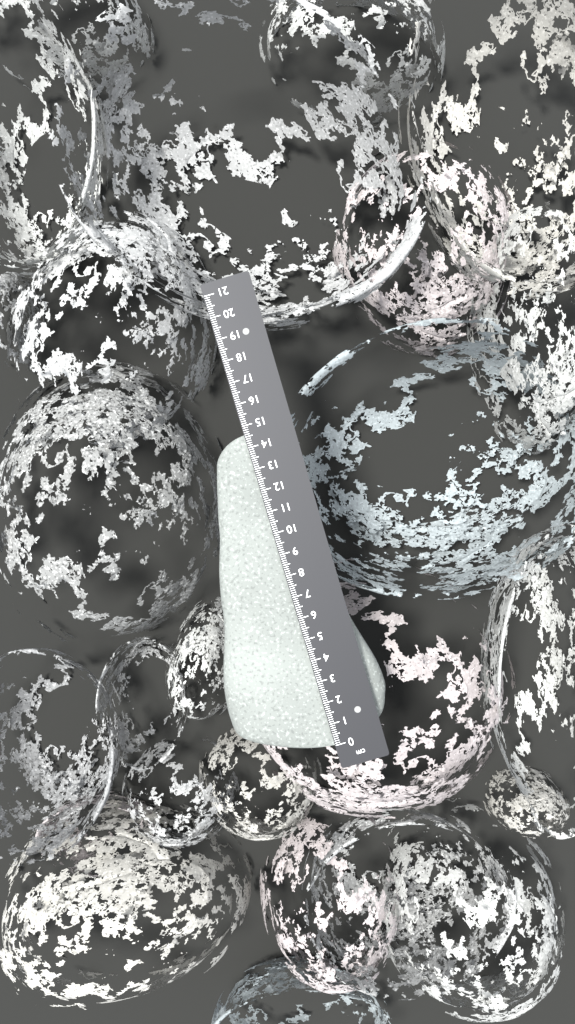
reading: 14.6 cm
